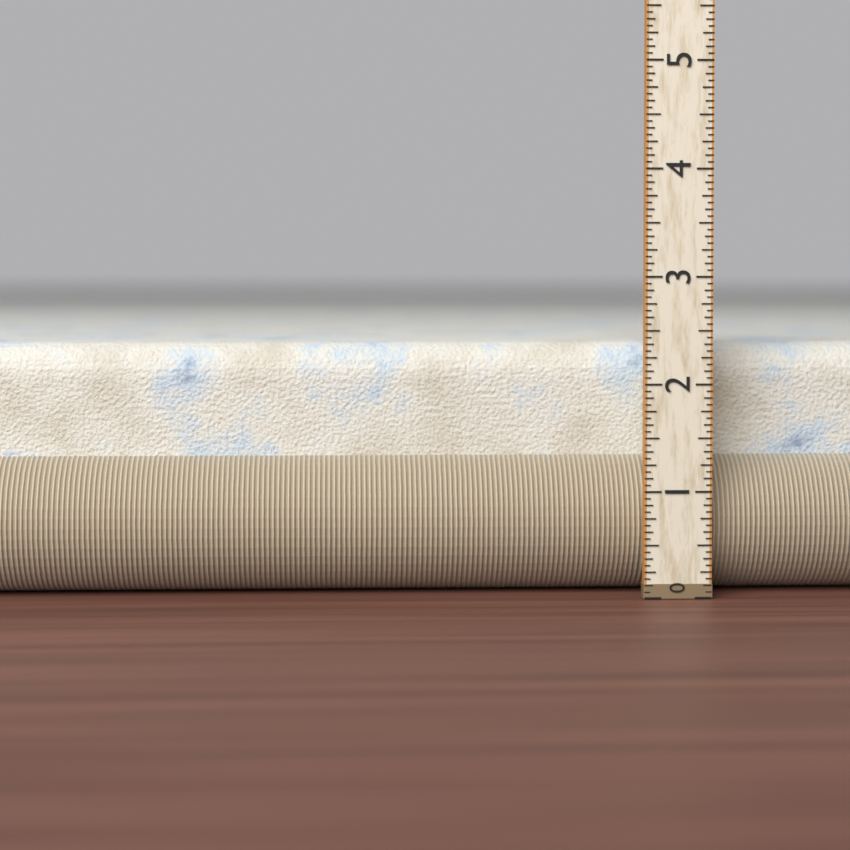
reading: 2.3750 (no unit)
